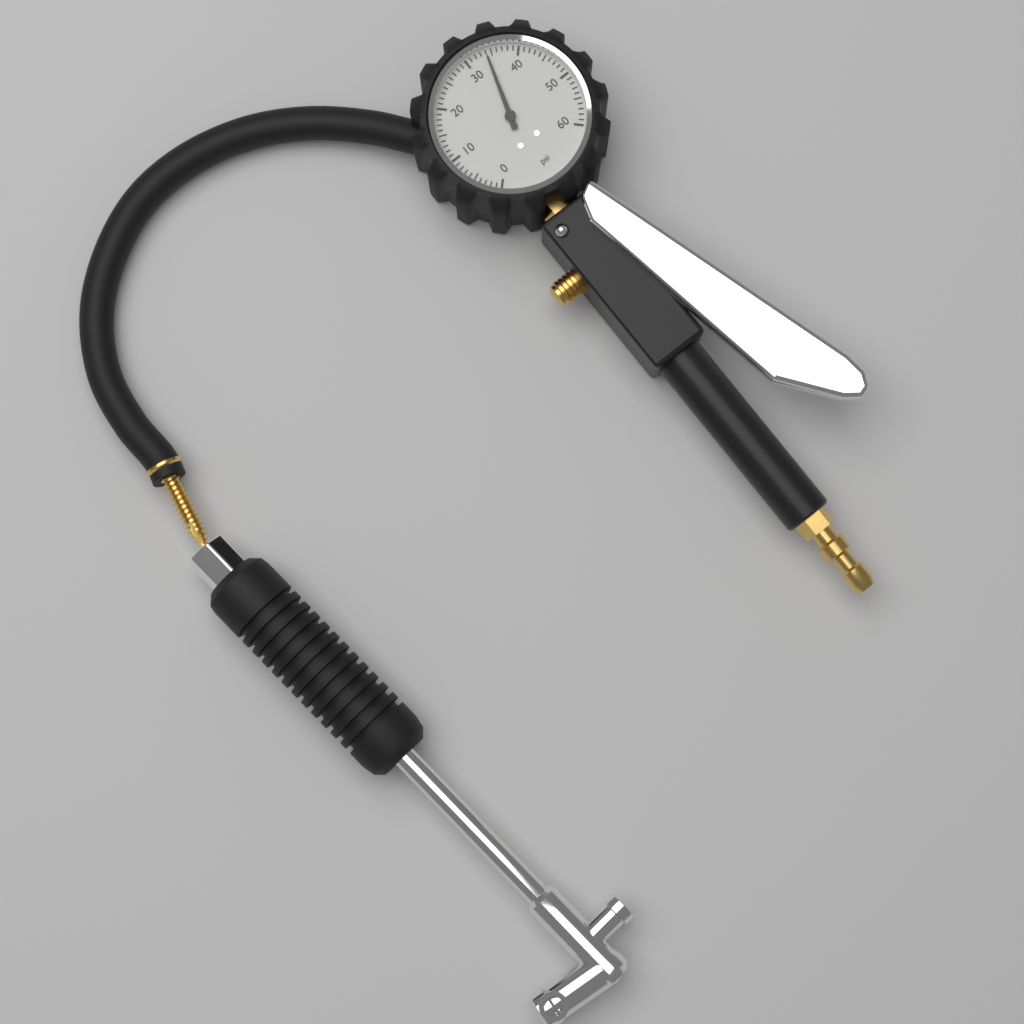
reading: 34 psi
